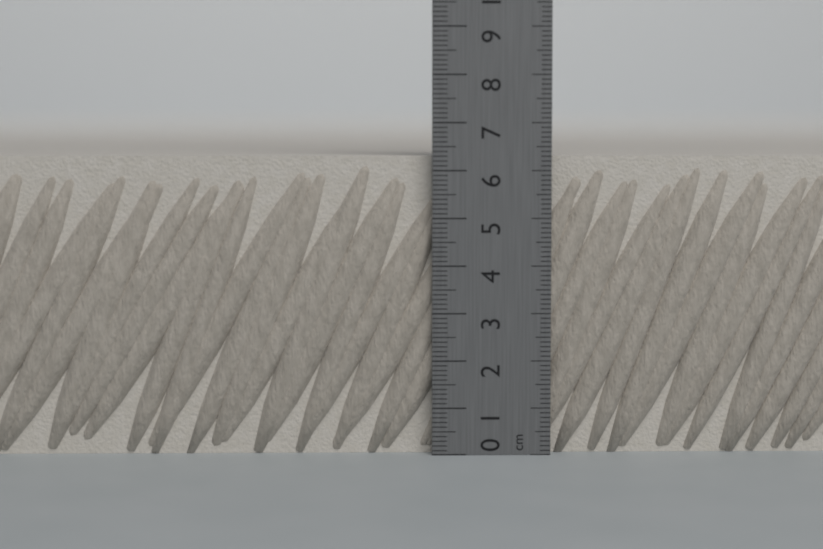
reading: 6.3 cm
